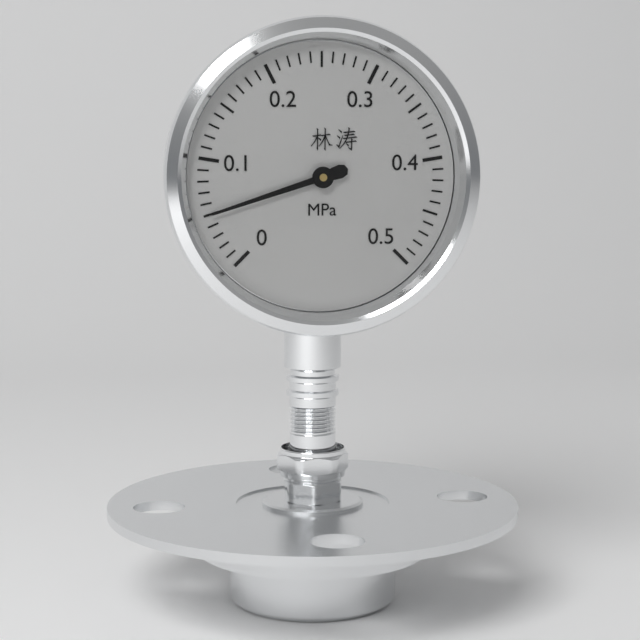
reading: 0.05 MPa
